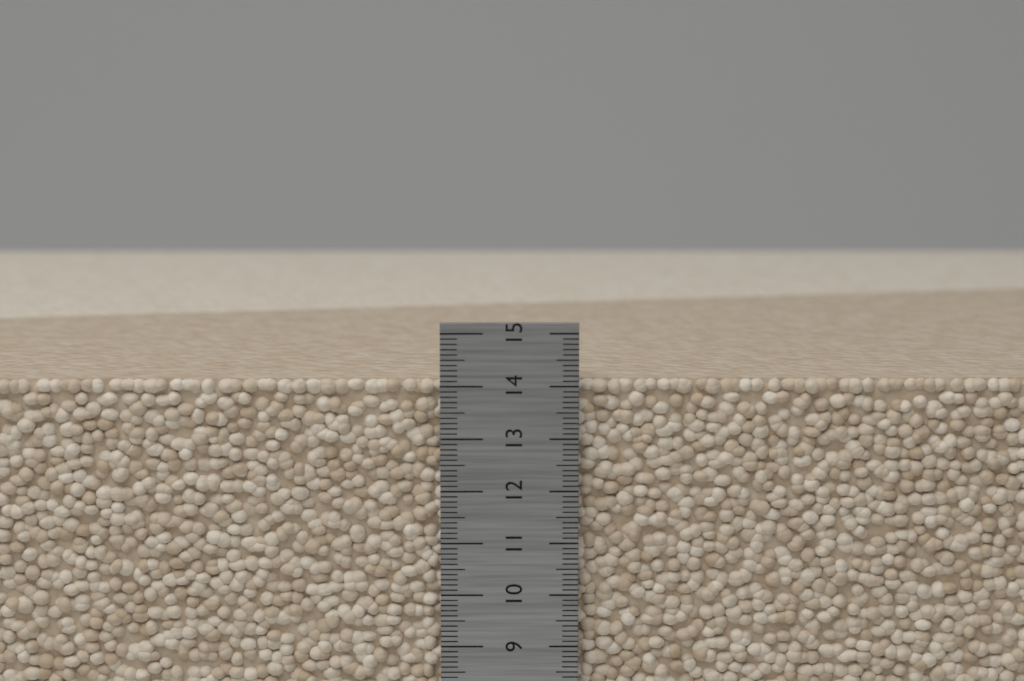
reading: 14.1 cm
